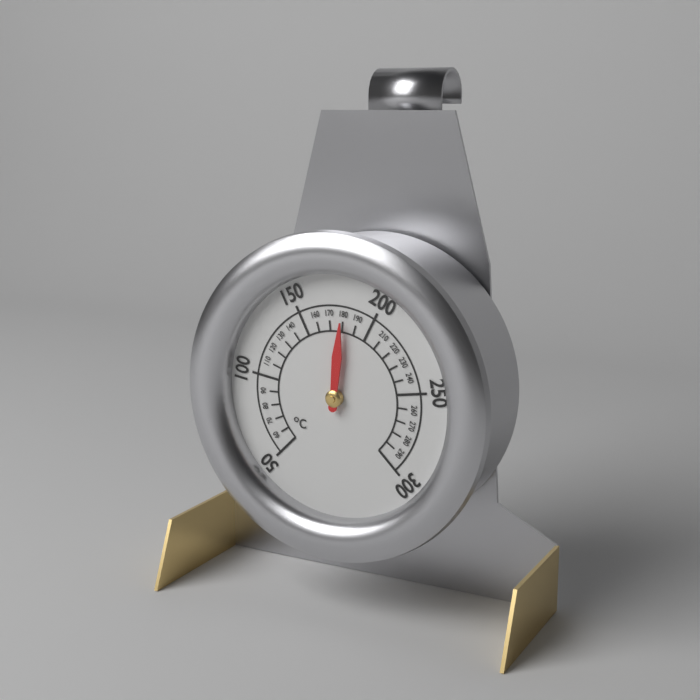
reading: 180 °C
